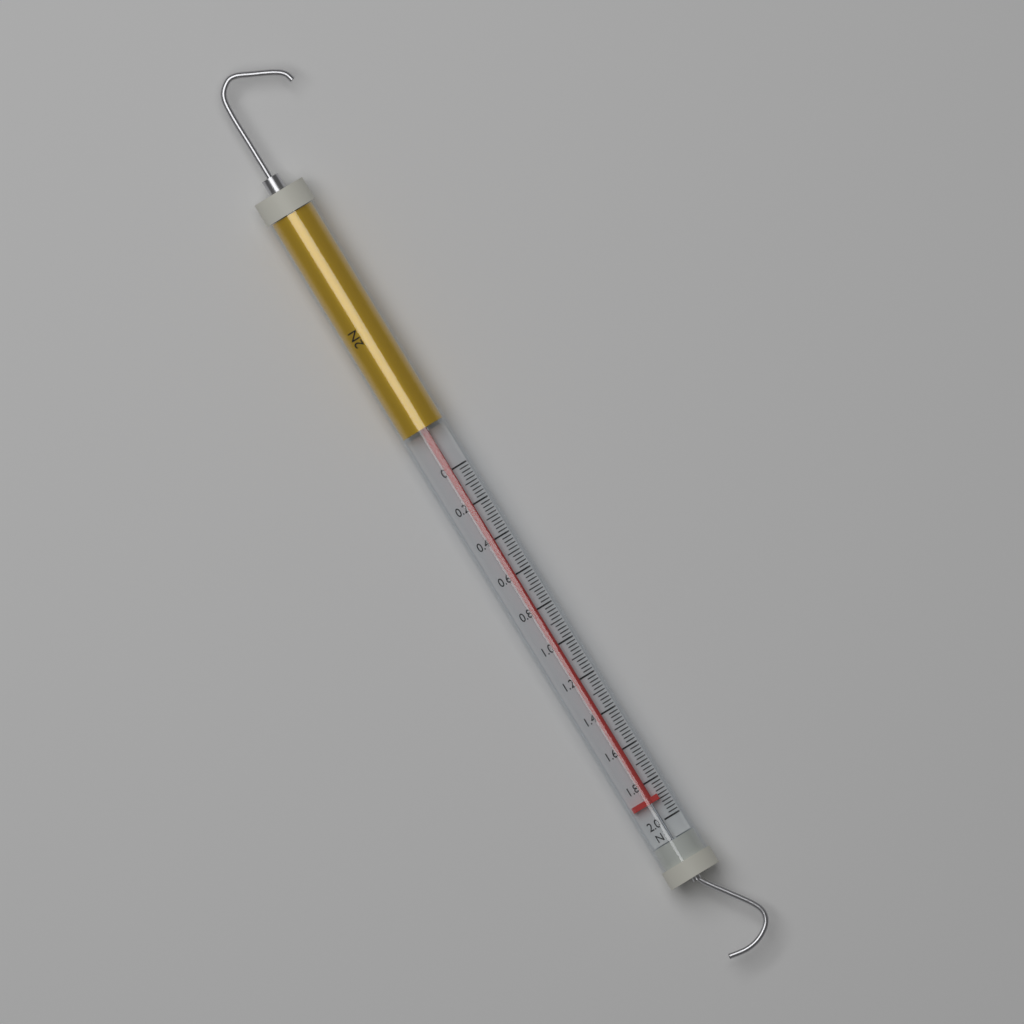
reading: 1.90 N
